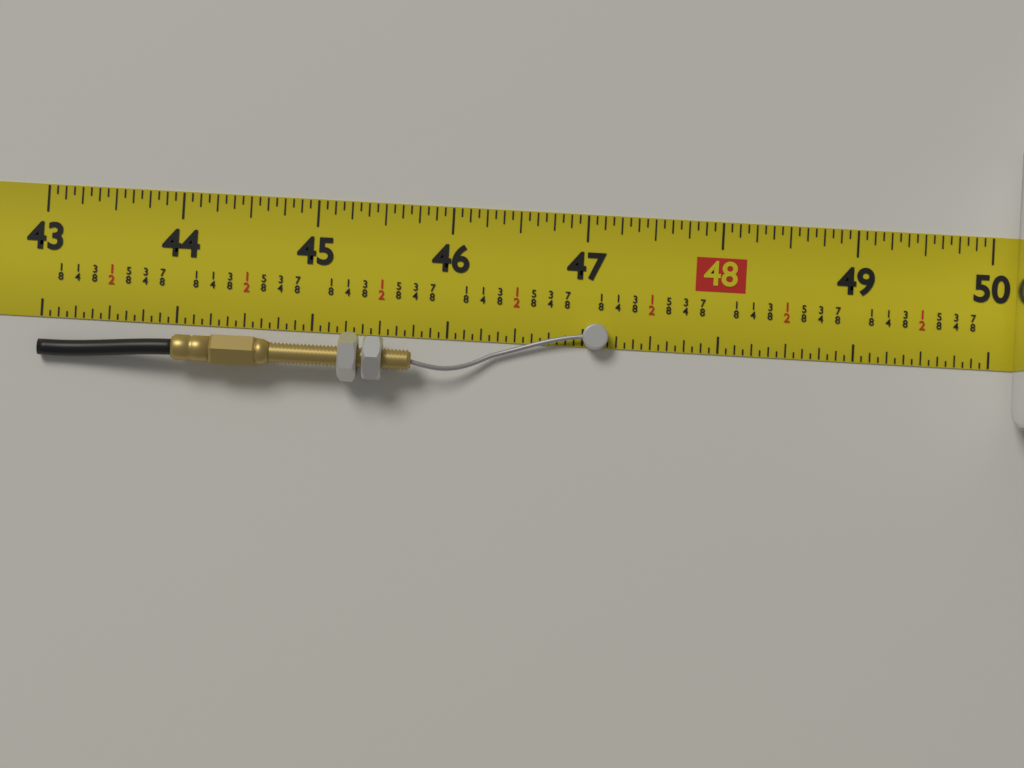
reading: 47.1875 in
